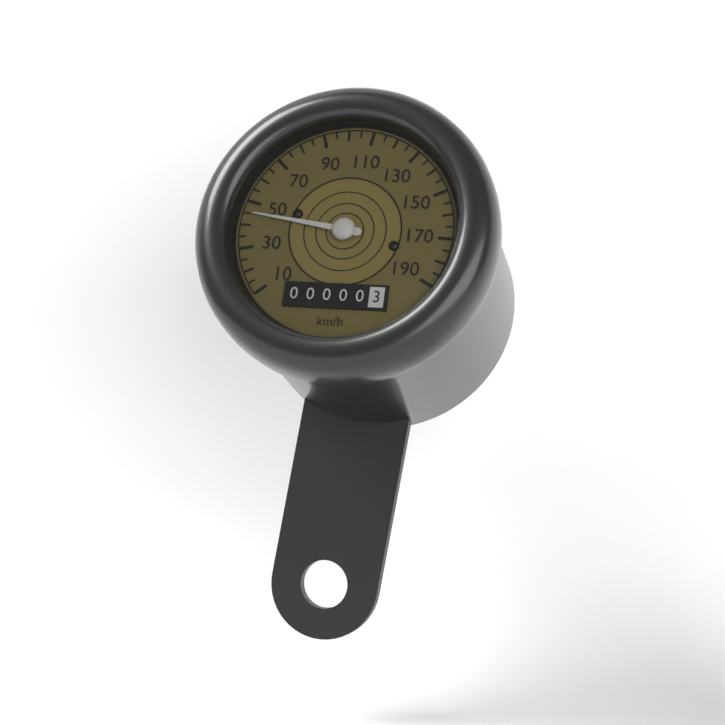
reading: 45 km/h
